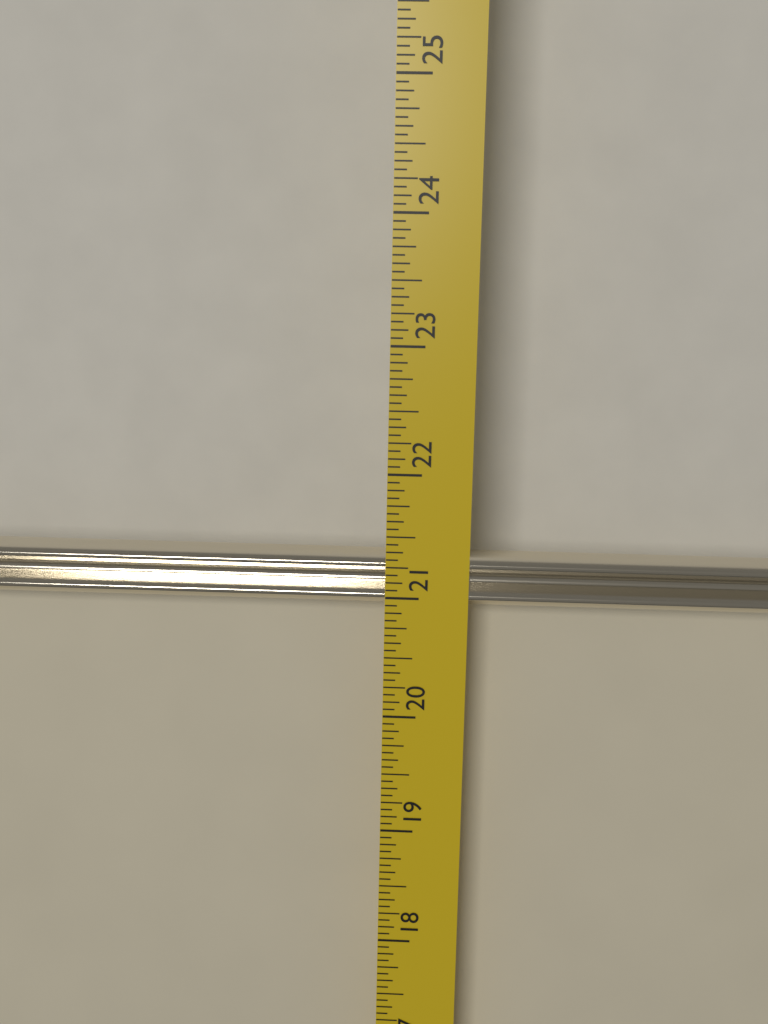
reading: 21.0000 in
